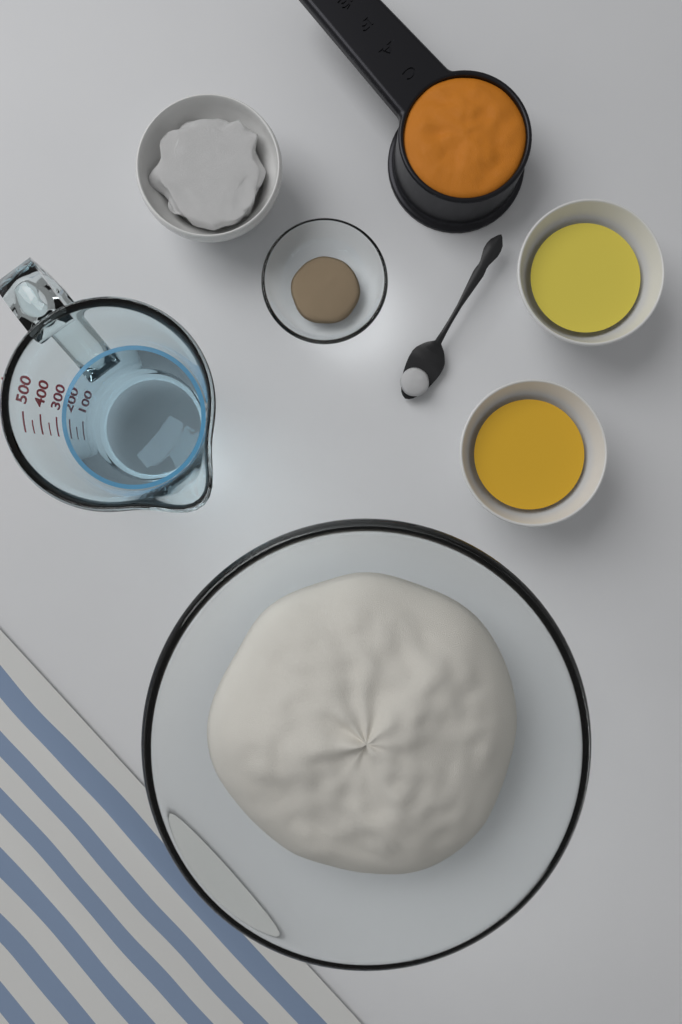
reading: 300 ml
